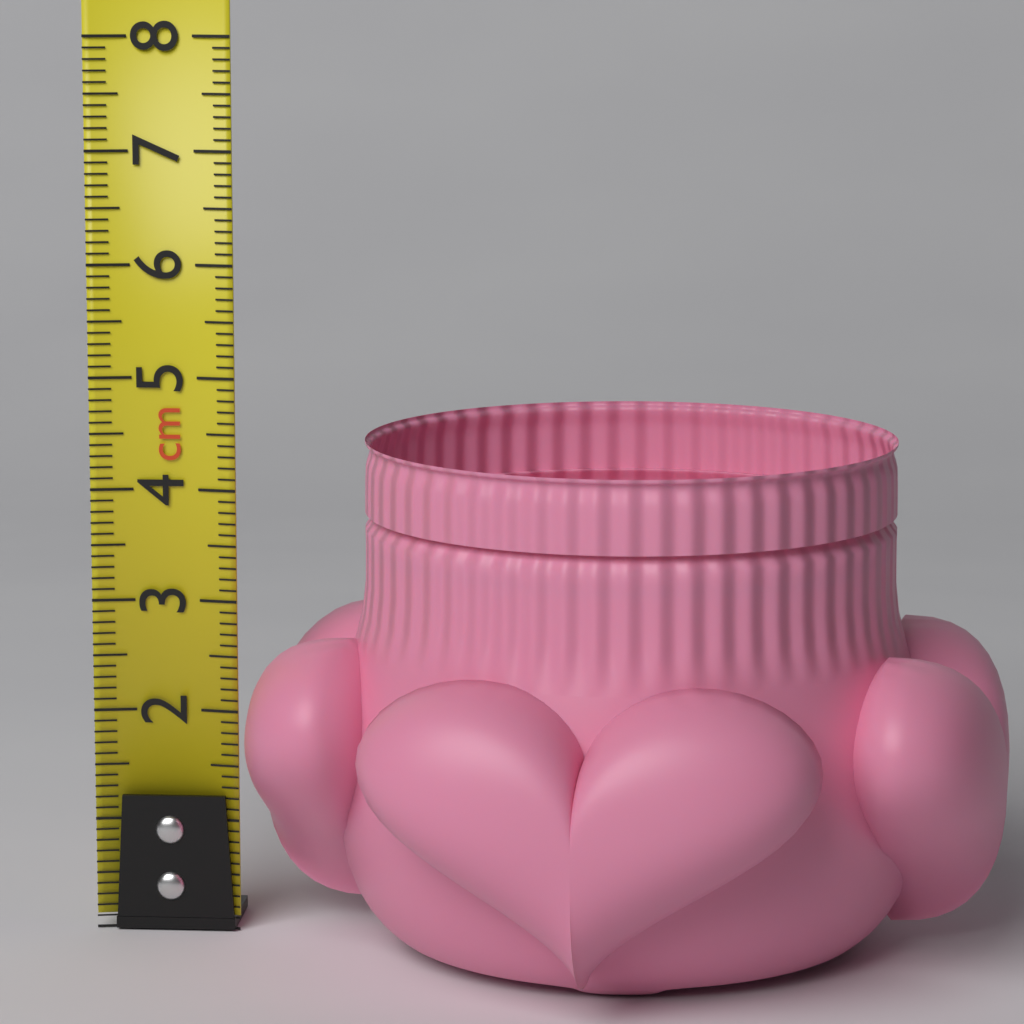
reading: 4.5 cm
